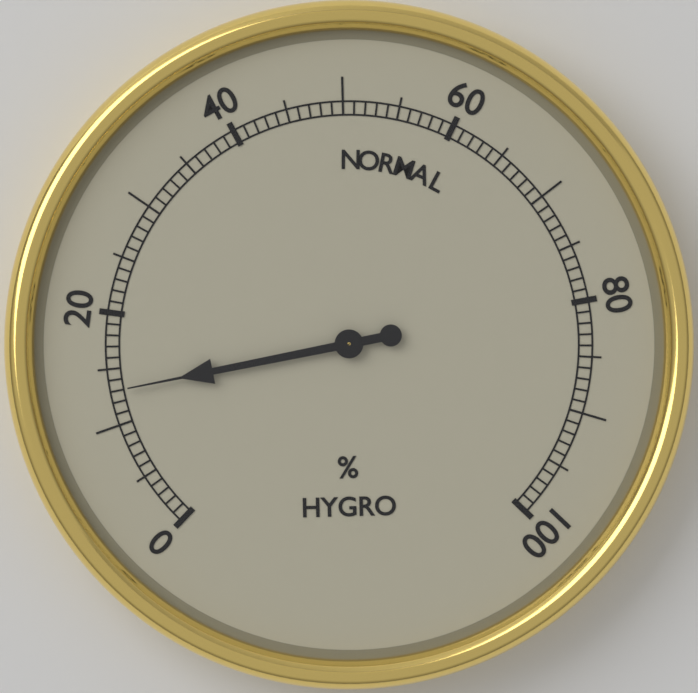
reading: 13 %
